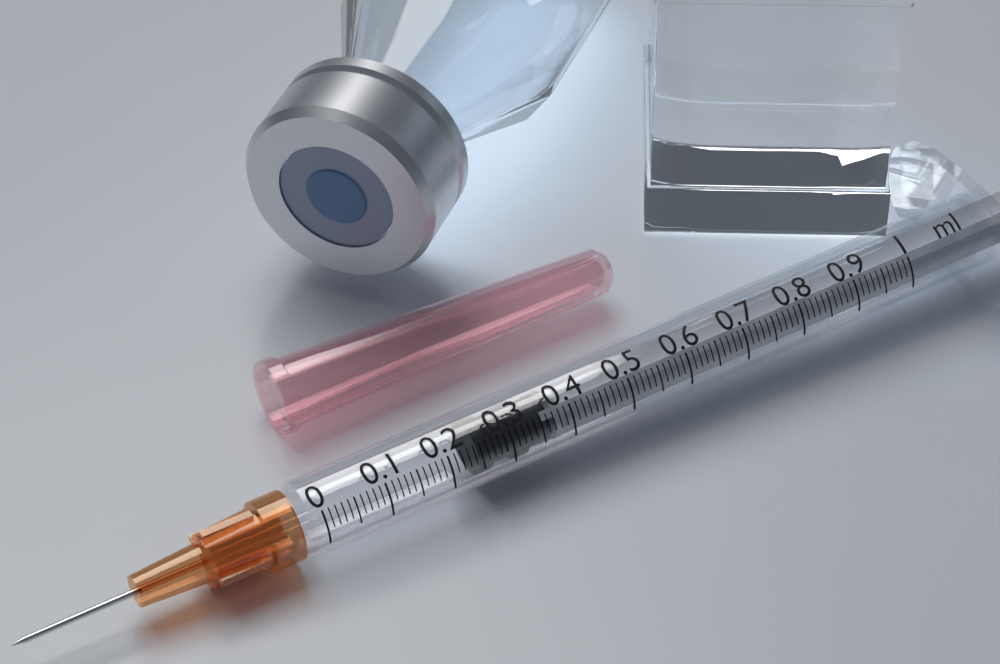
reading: 0.25 ml
